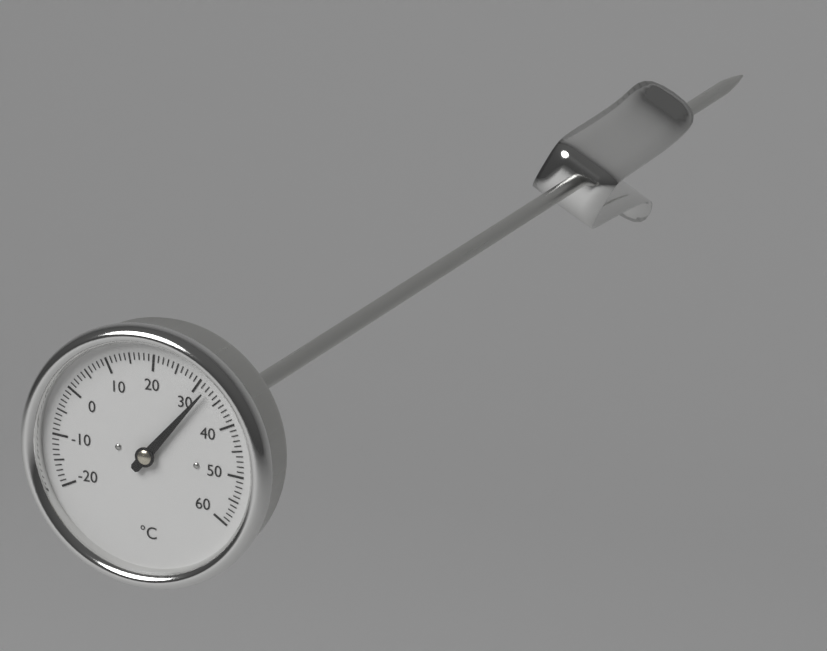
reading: 32 °C
